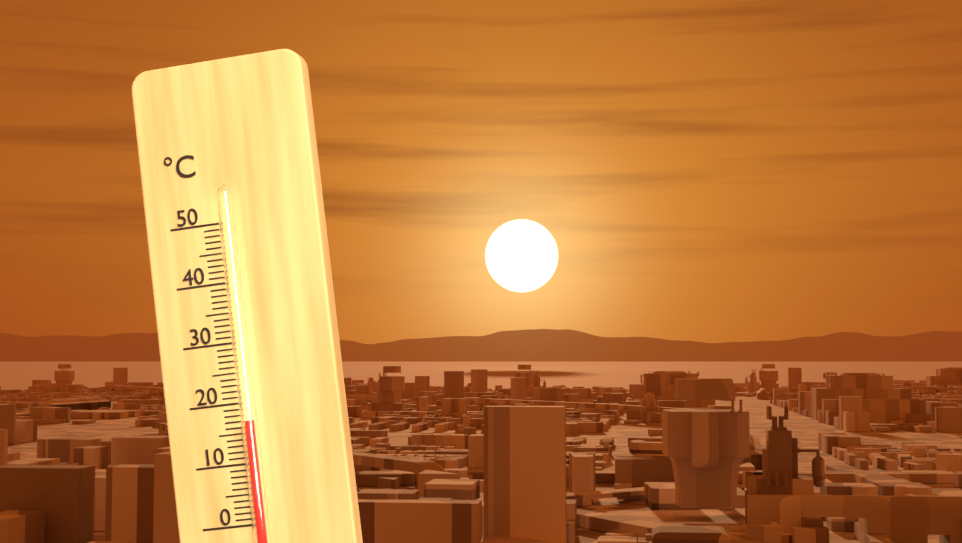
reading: 17 °C
